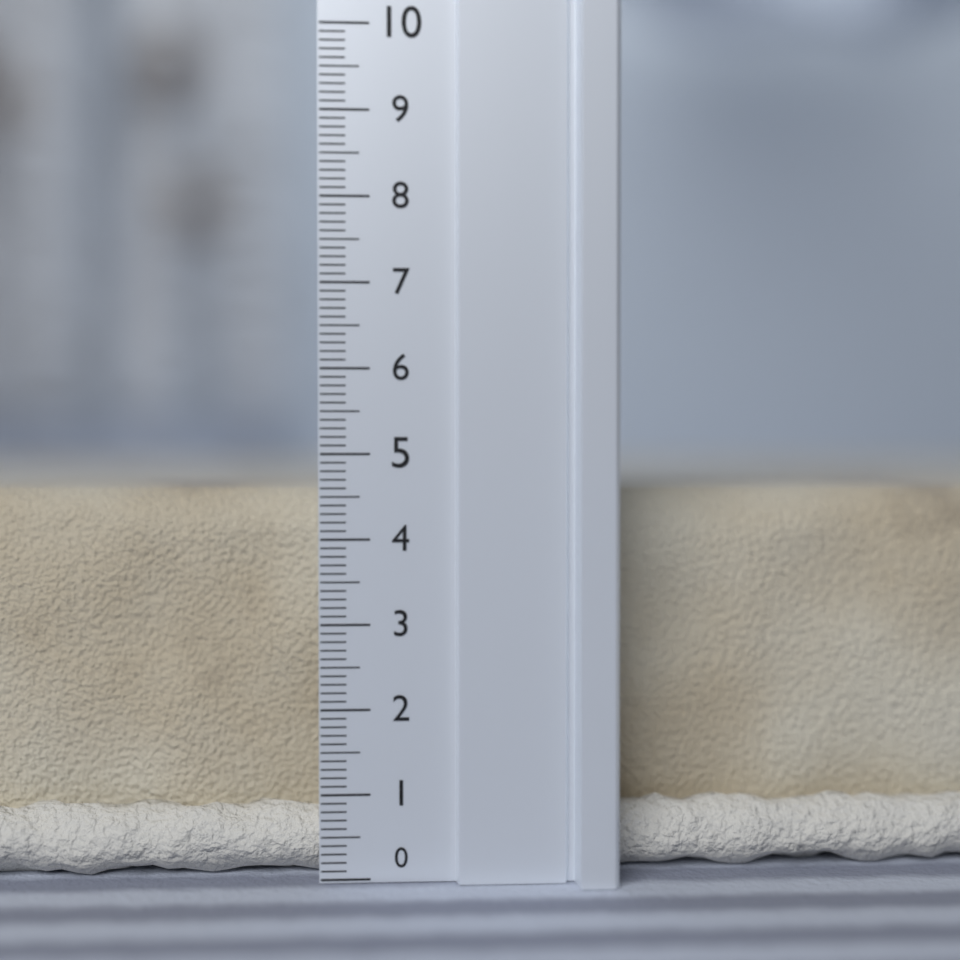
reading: 4.6 (no unit)
